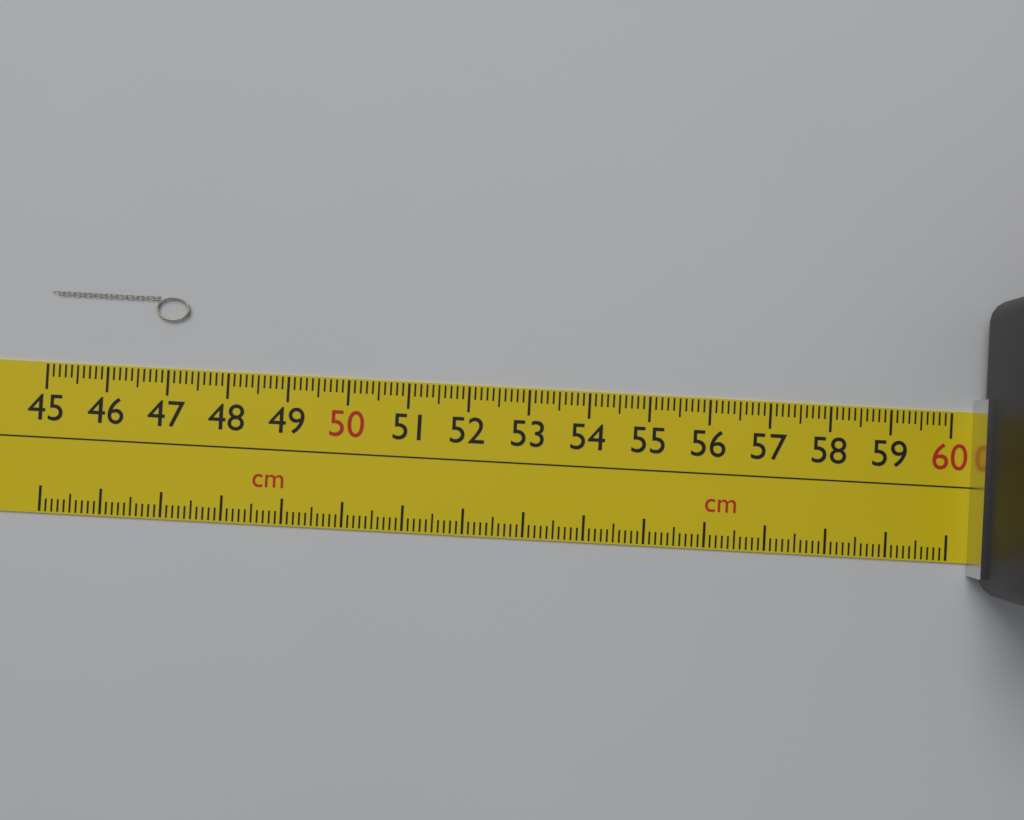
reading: 47.3 cm
